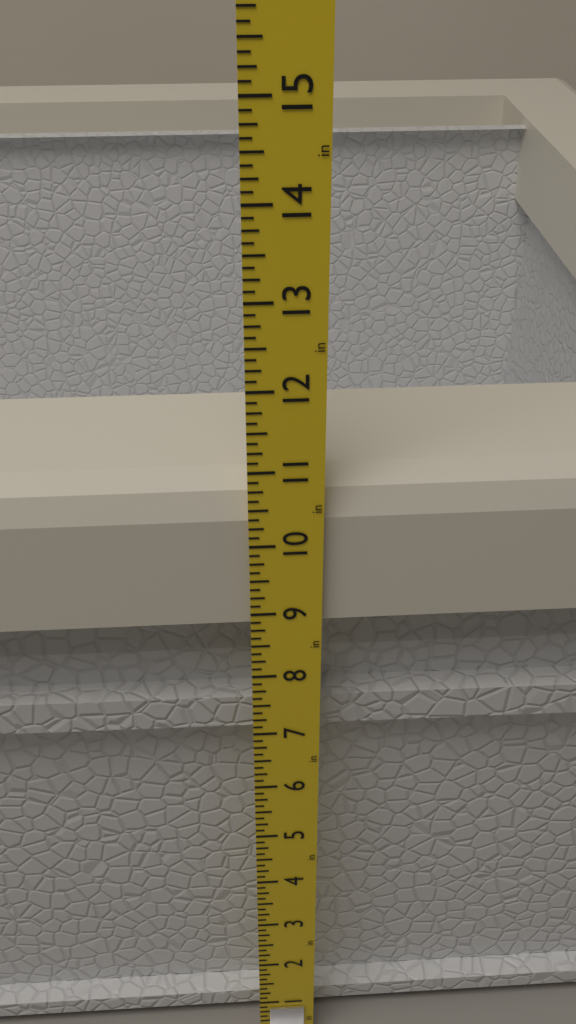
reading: 10.750 in
